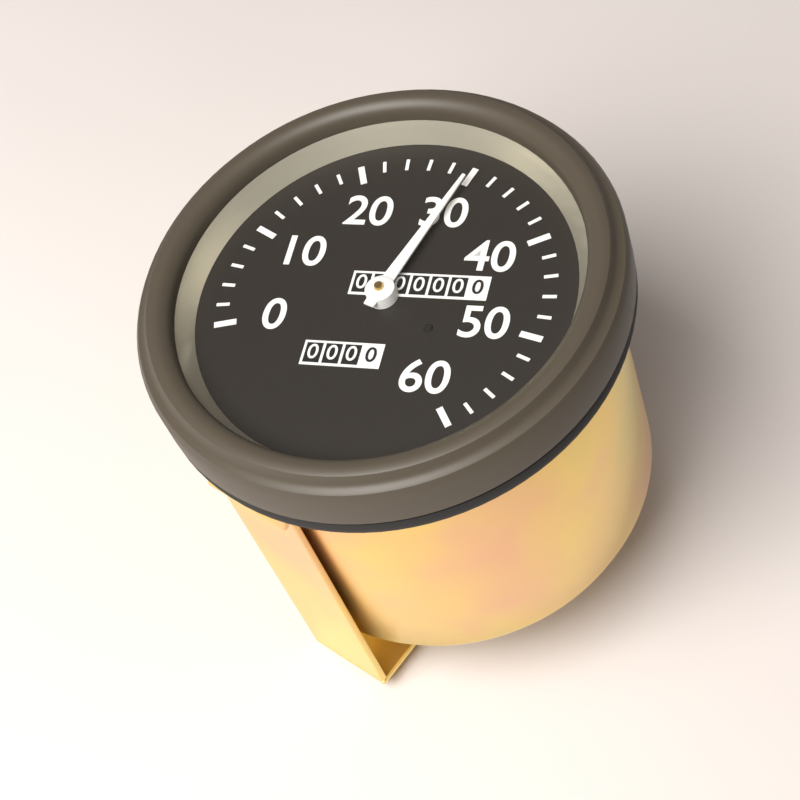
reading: 30 (no unit)
